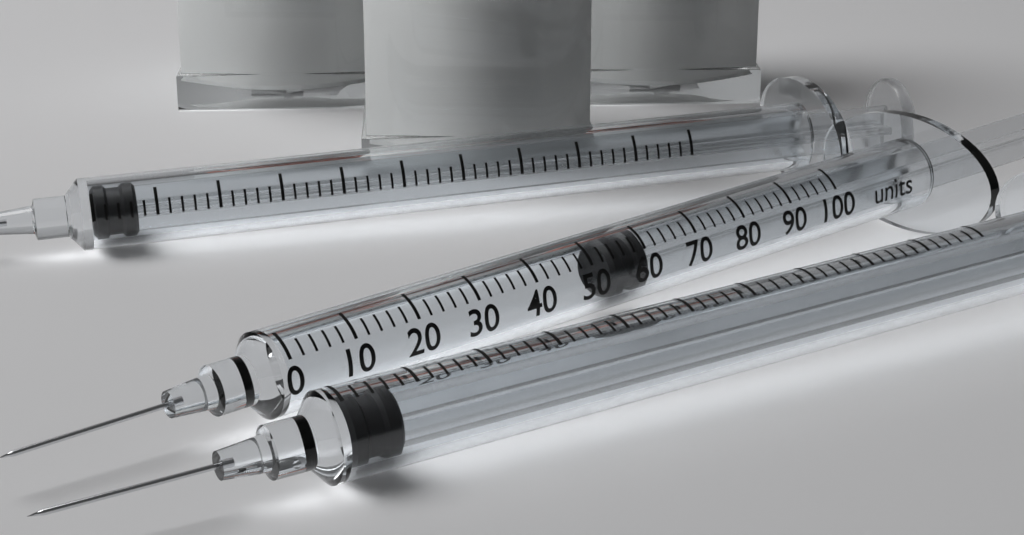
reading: 54 units
